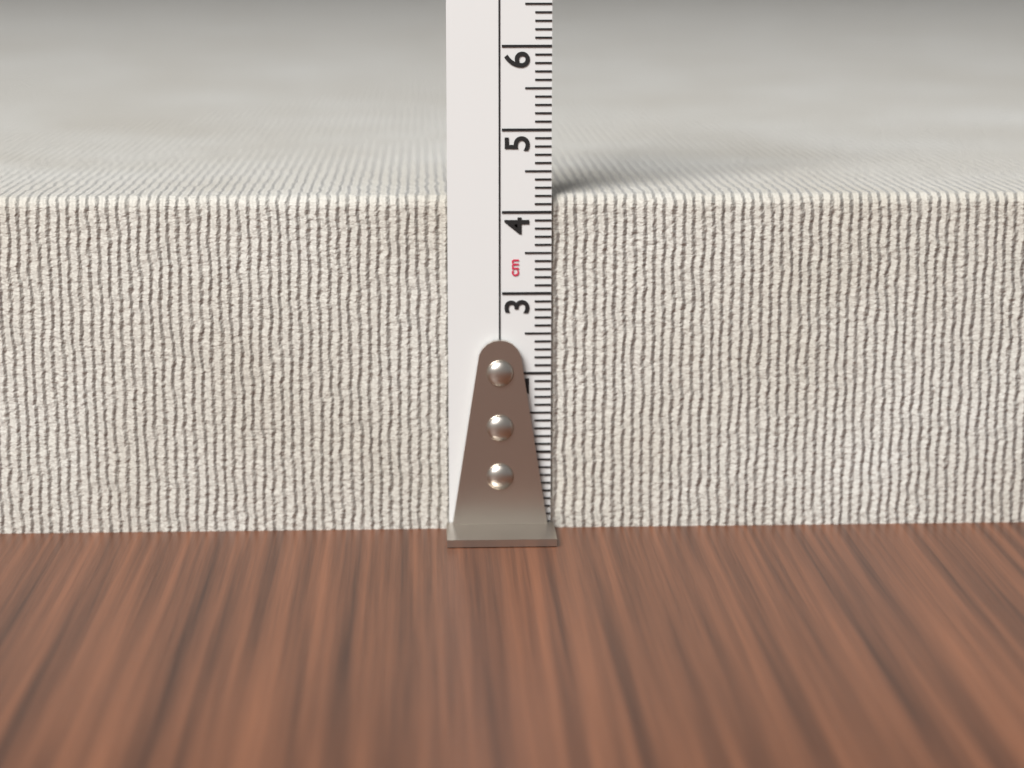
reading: 4.2 cm
